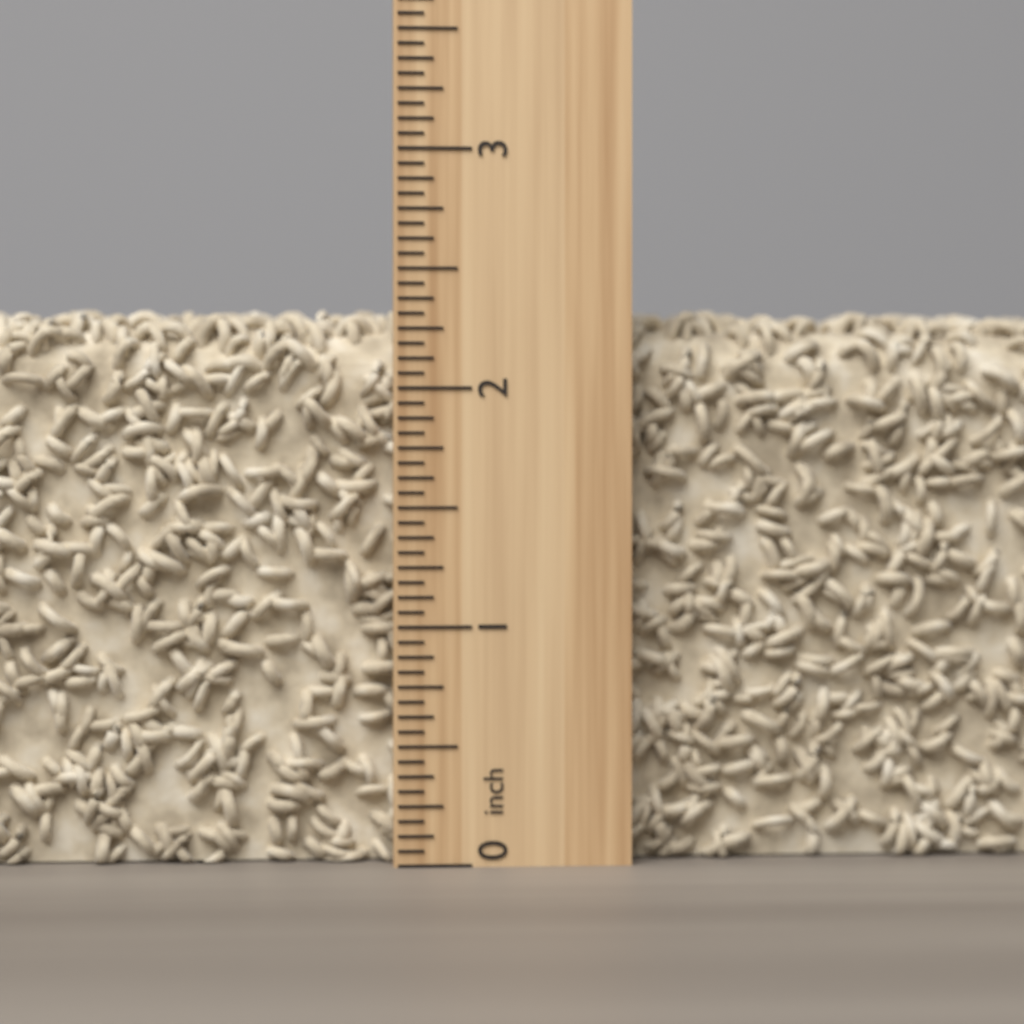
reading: 2.3750 inch
